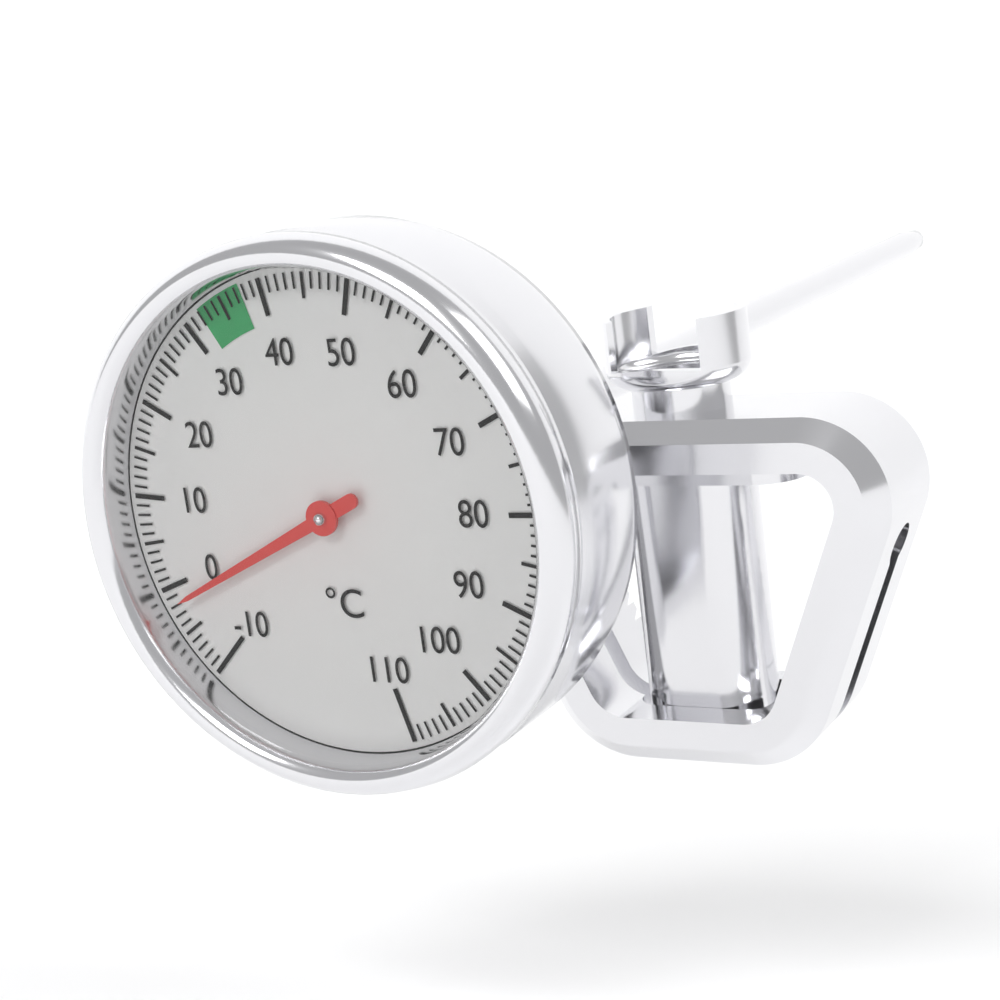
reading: -2 °C
